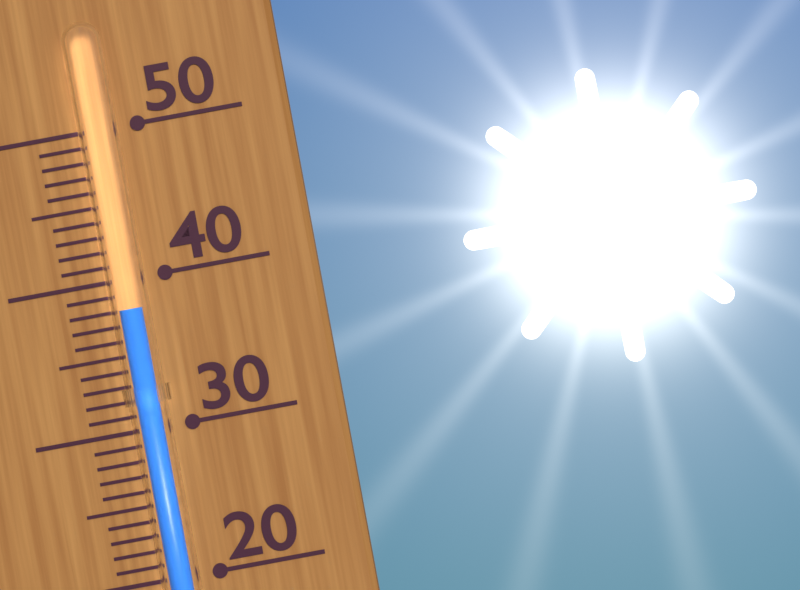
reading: 38 (no unit)
